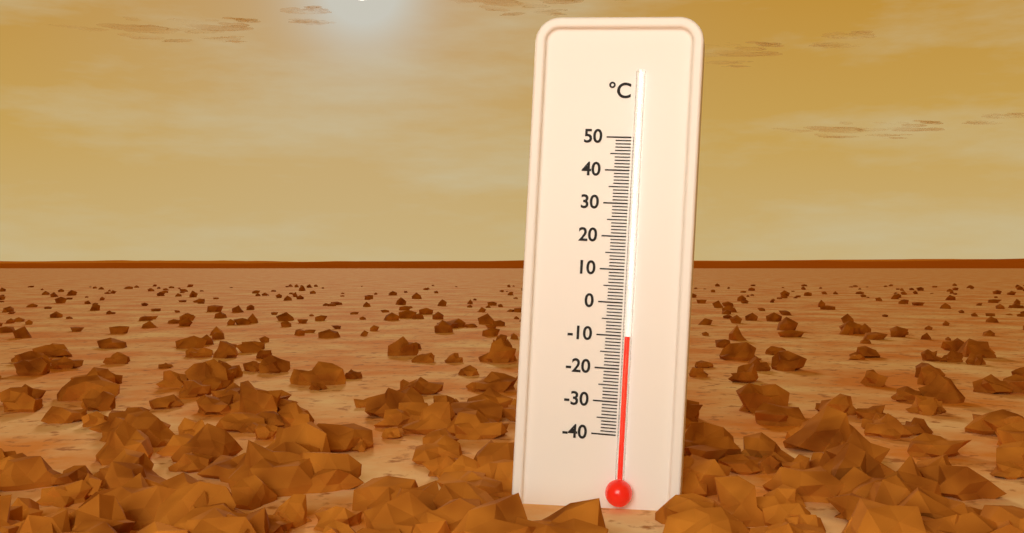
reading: -10 °C
